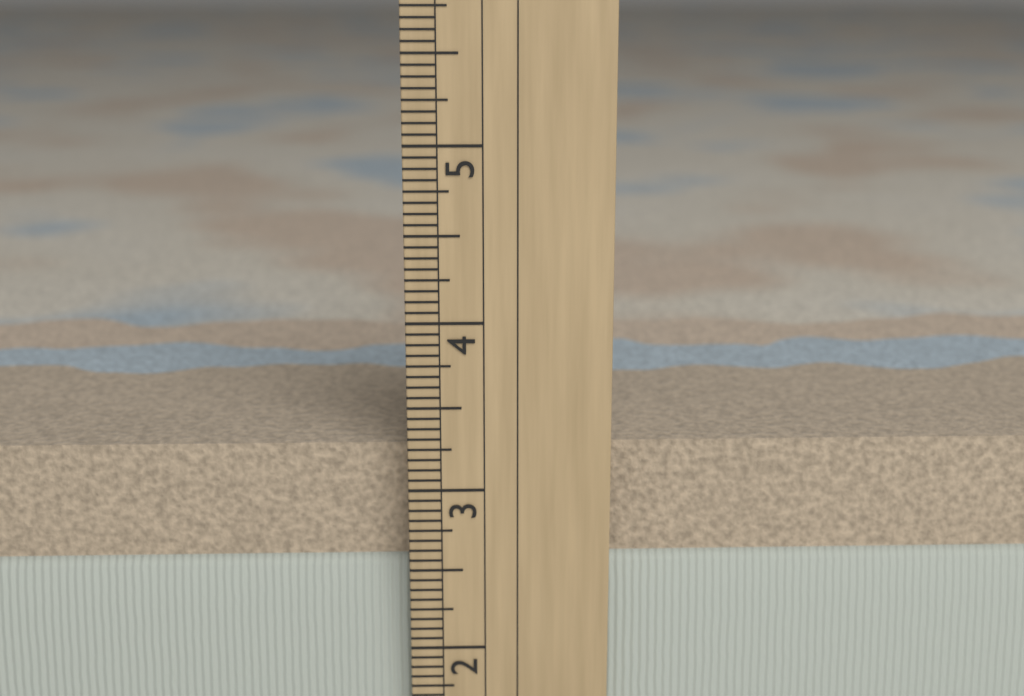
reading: 3.2500 in
